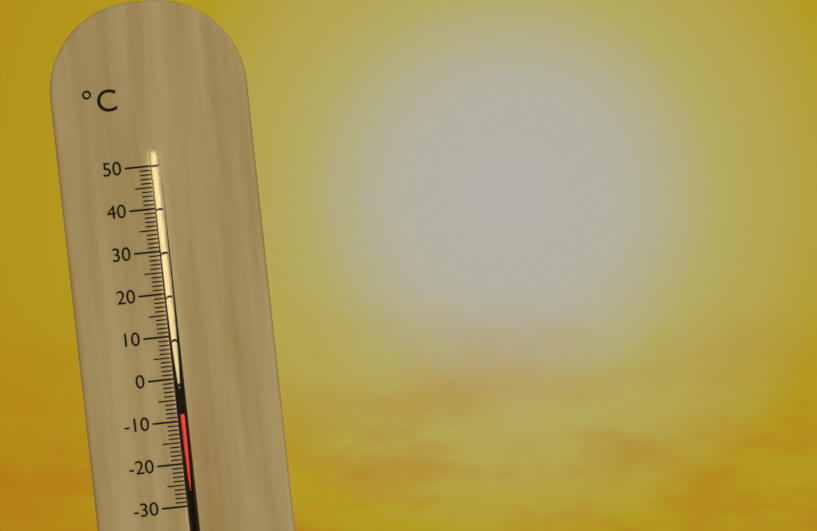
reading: -8 °C
